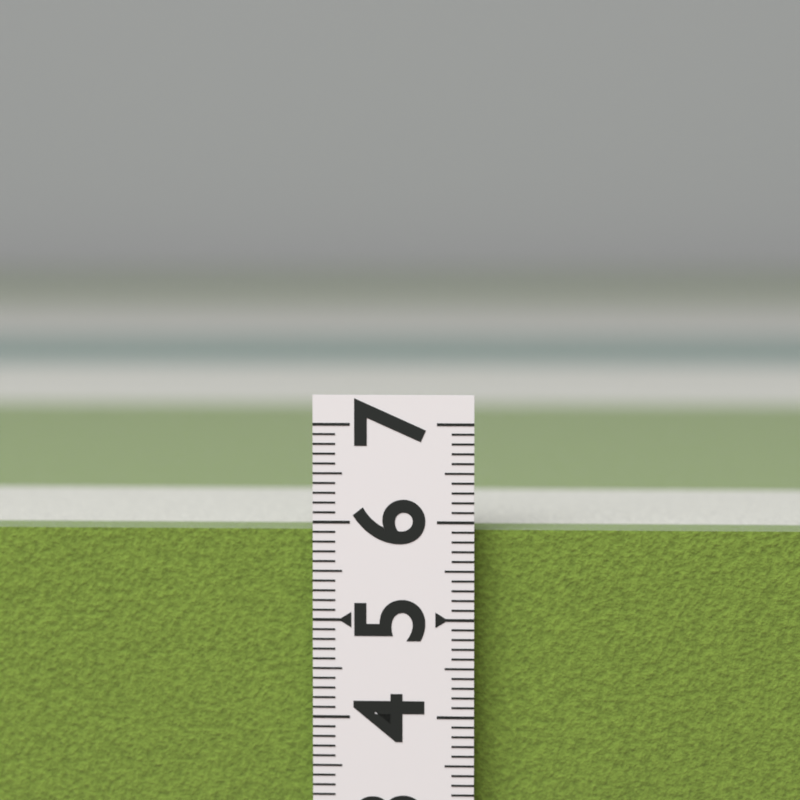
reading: 5.9 (no unit)
